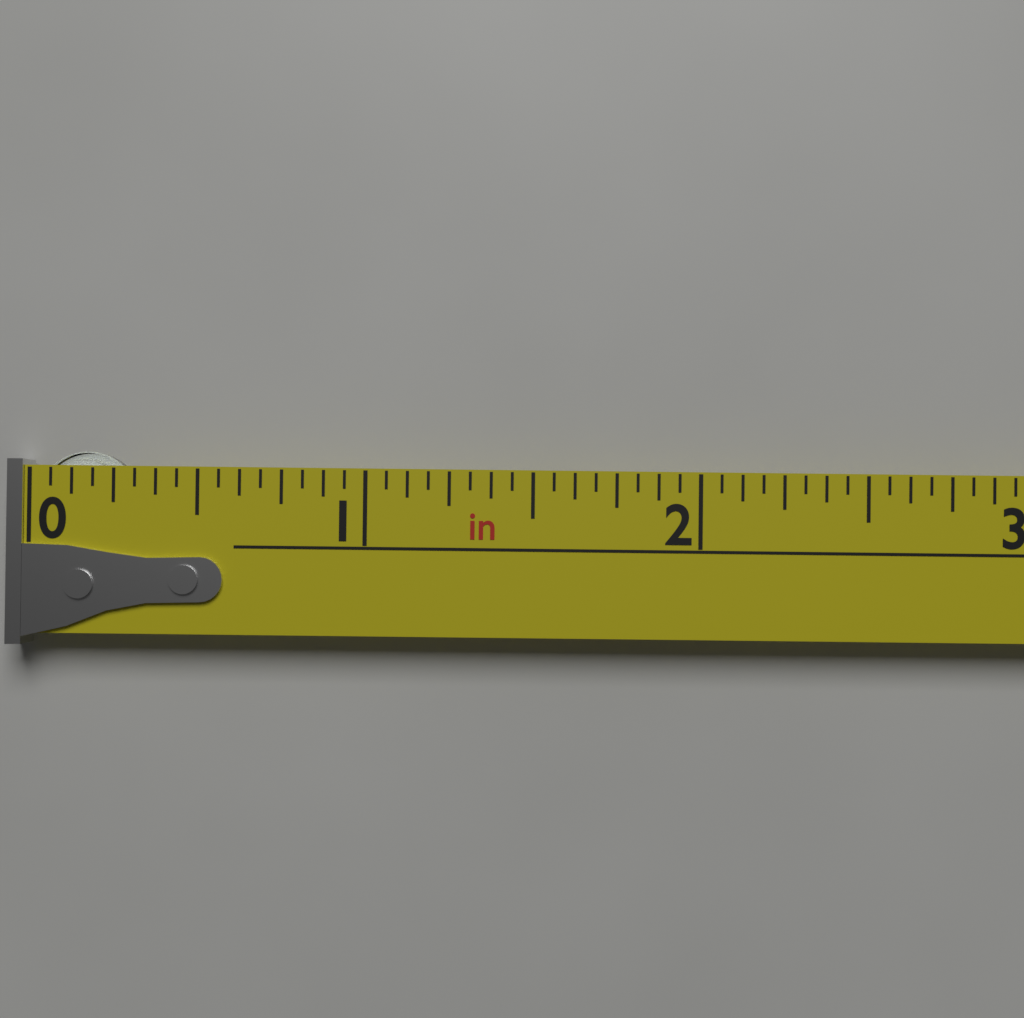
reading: 0.3125 in
